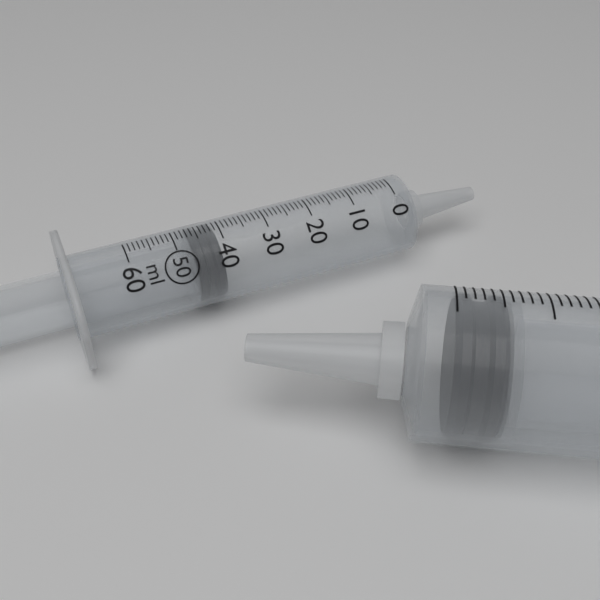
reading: 41 ml
